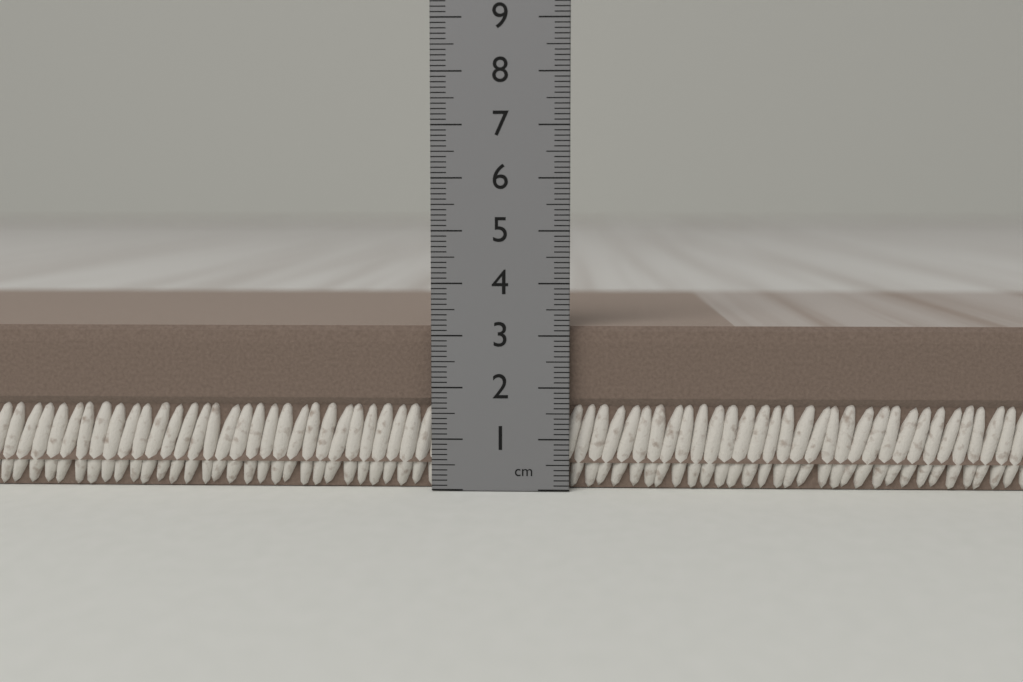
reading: 3.2 cm
